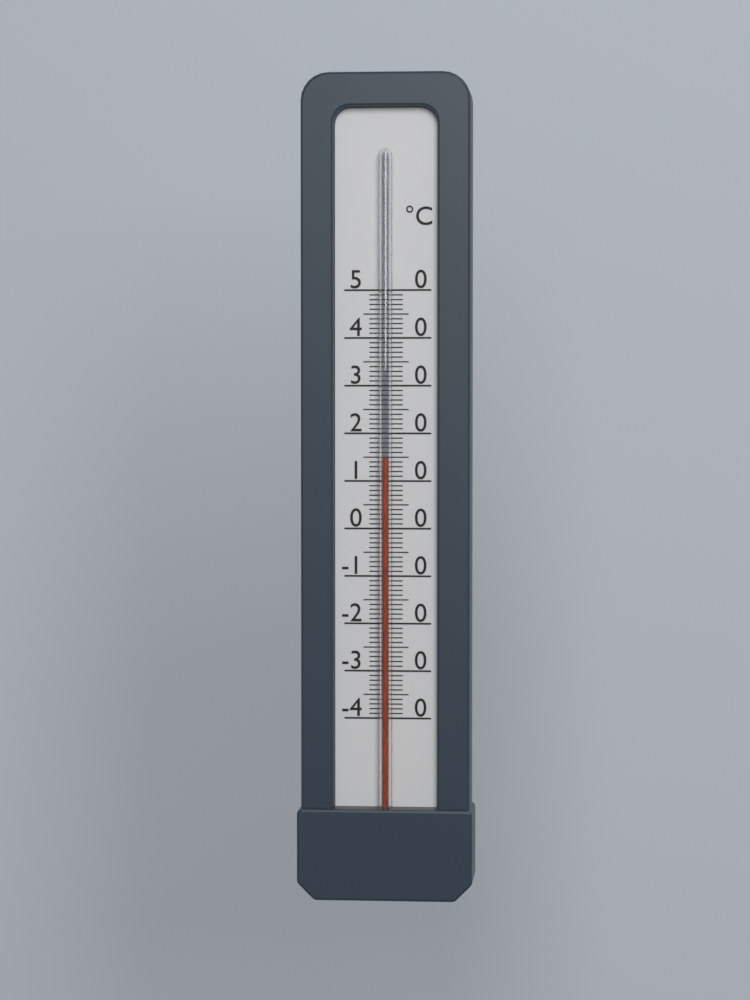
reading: 15 °C
